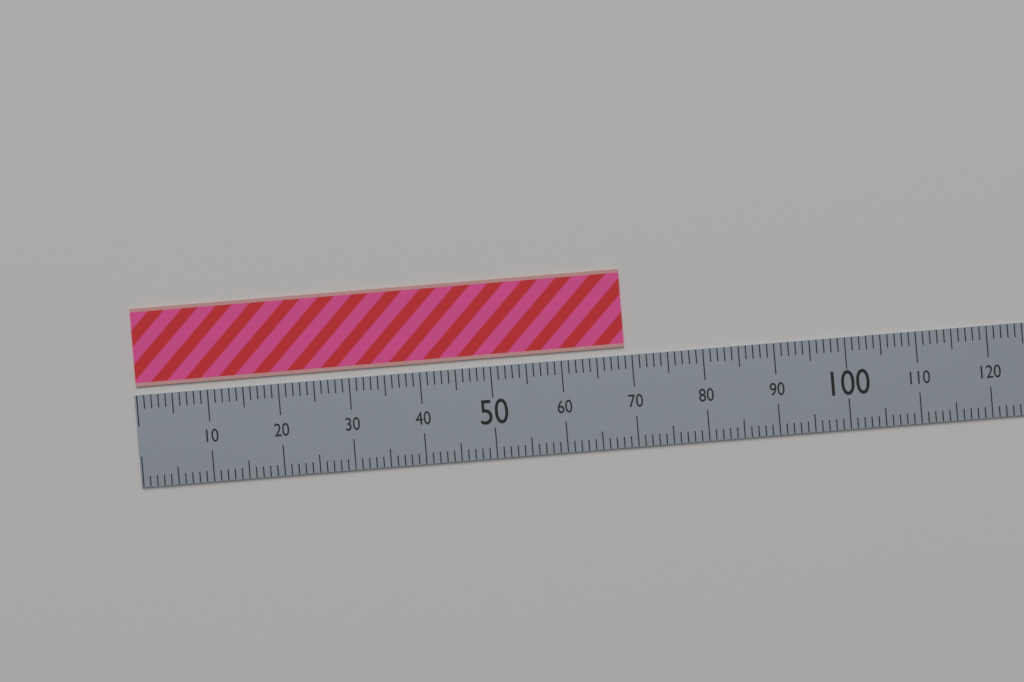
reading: 69 (no unit)
